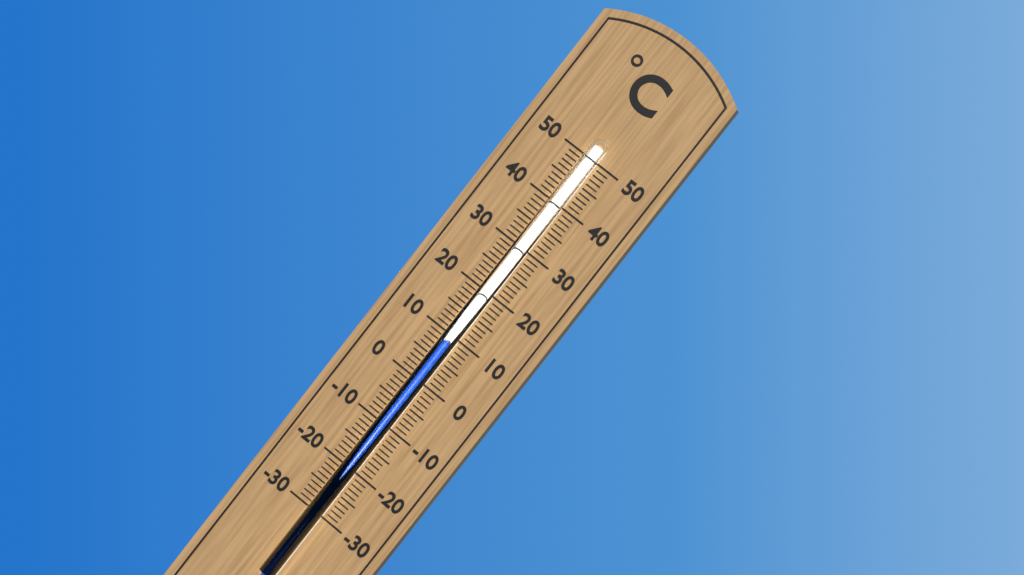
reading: 9 °C
